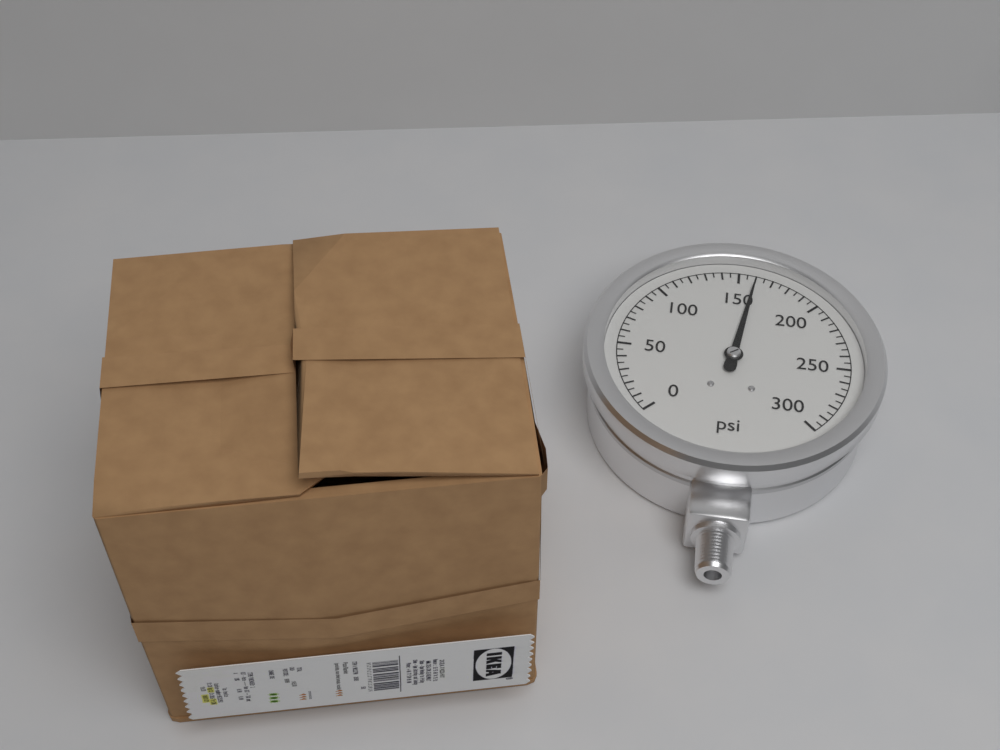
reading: 160 psi
